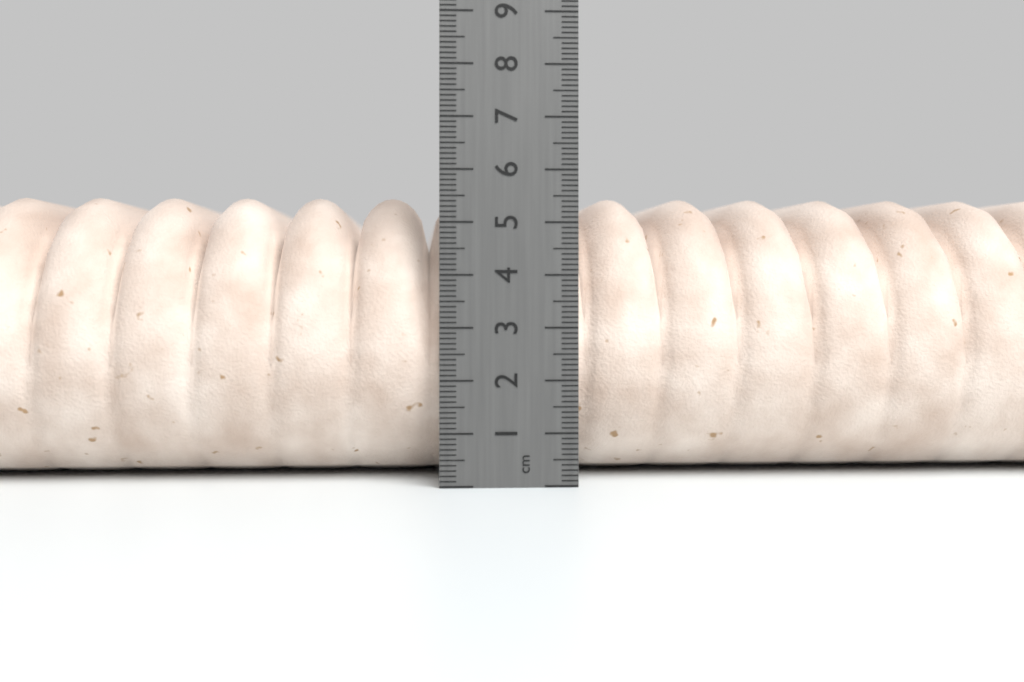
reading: 5.6 cm
